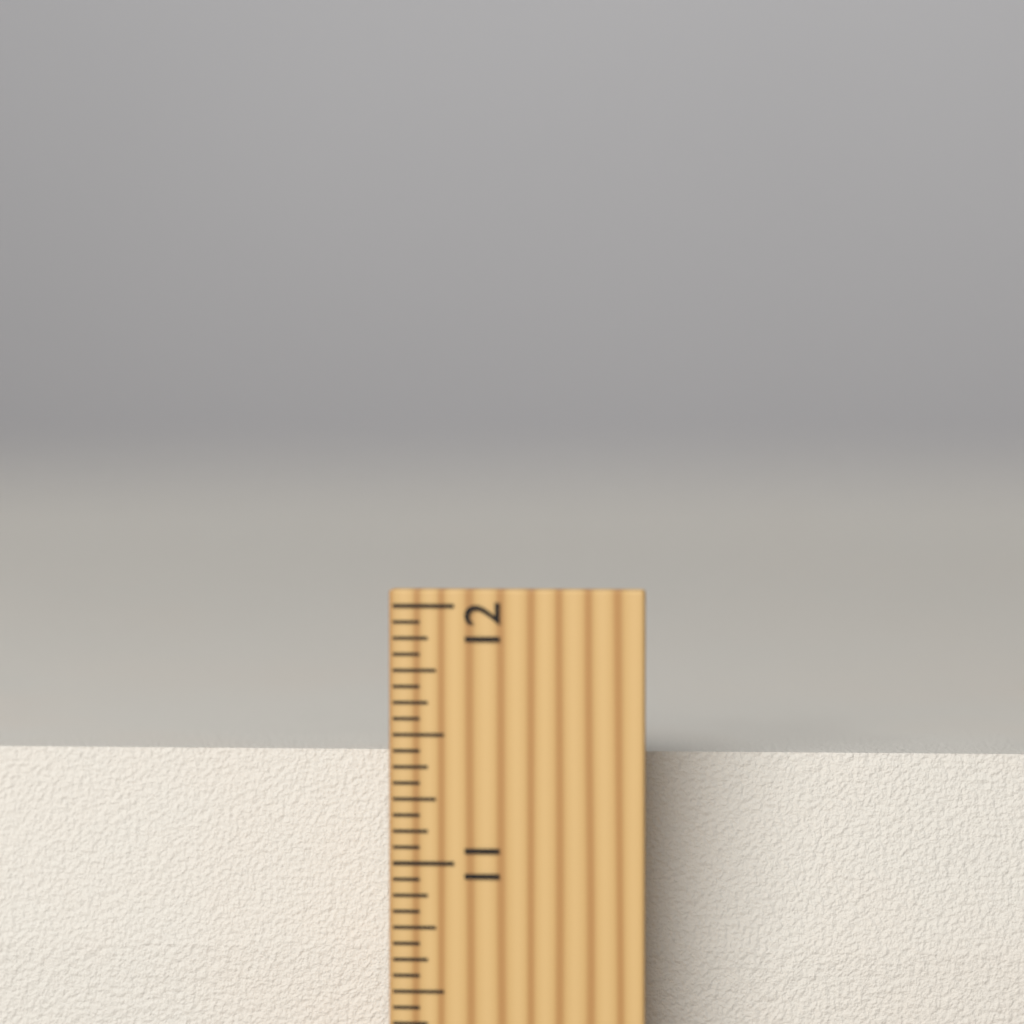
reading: 11.3750 inch
